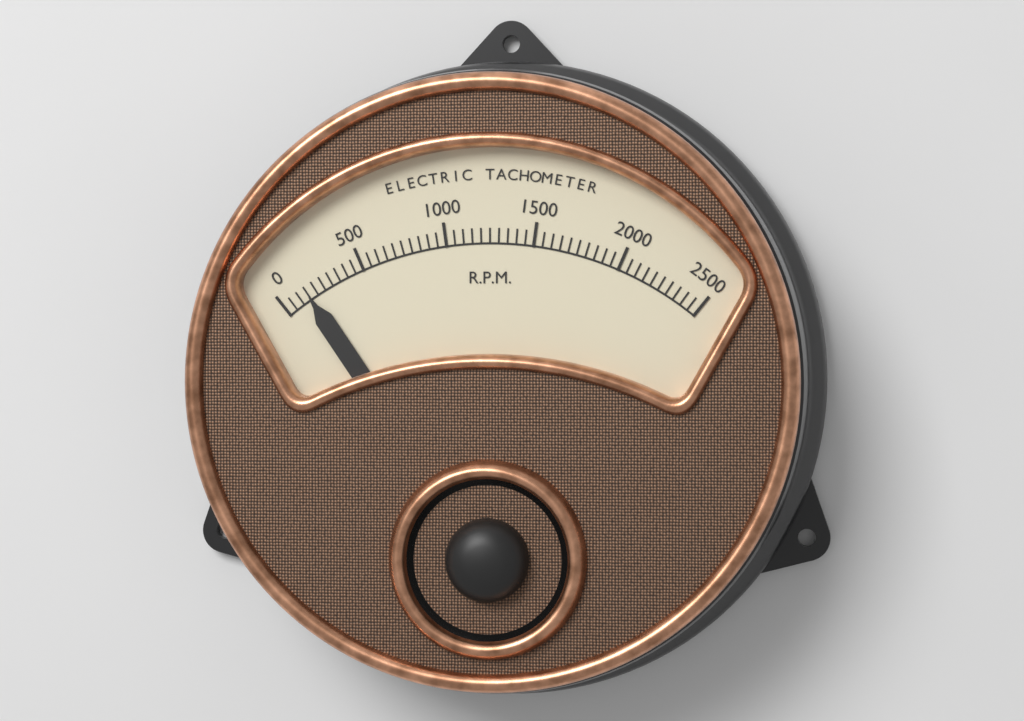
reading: 150 RPM
